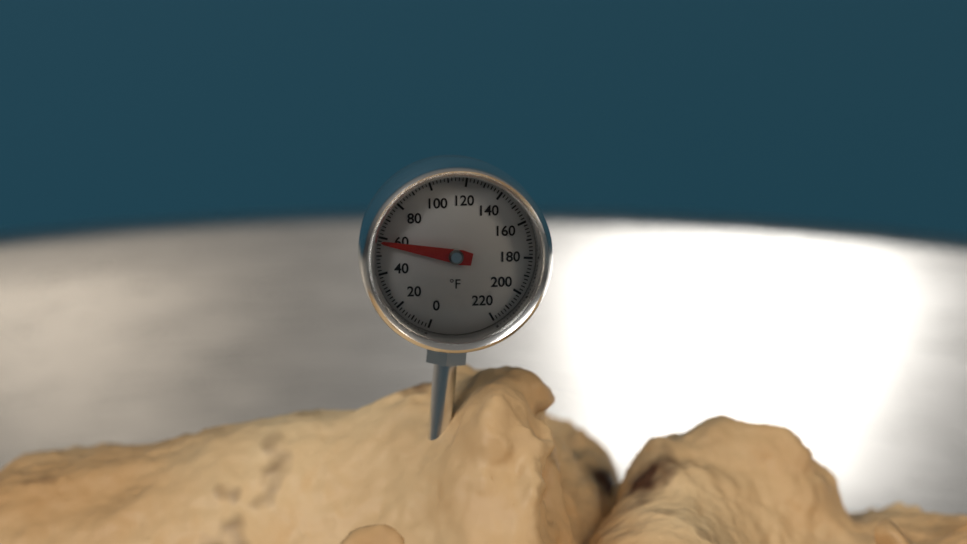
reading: 58 °F
